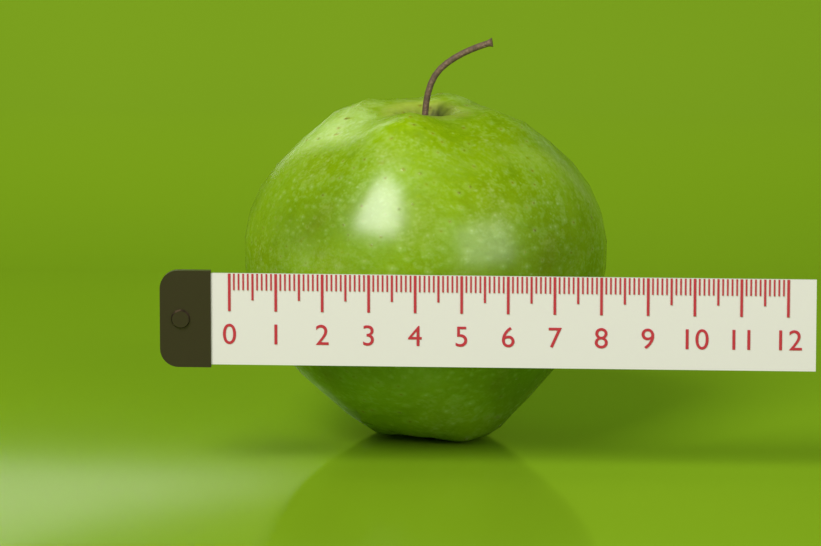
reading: 8.0 (no unit)
